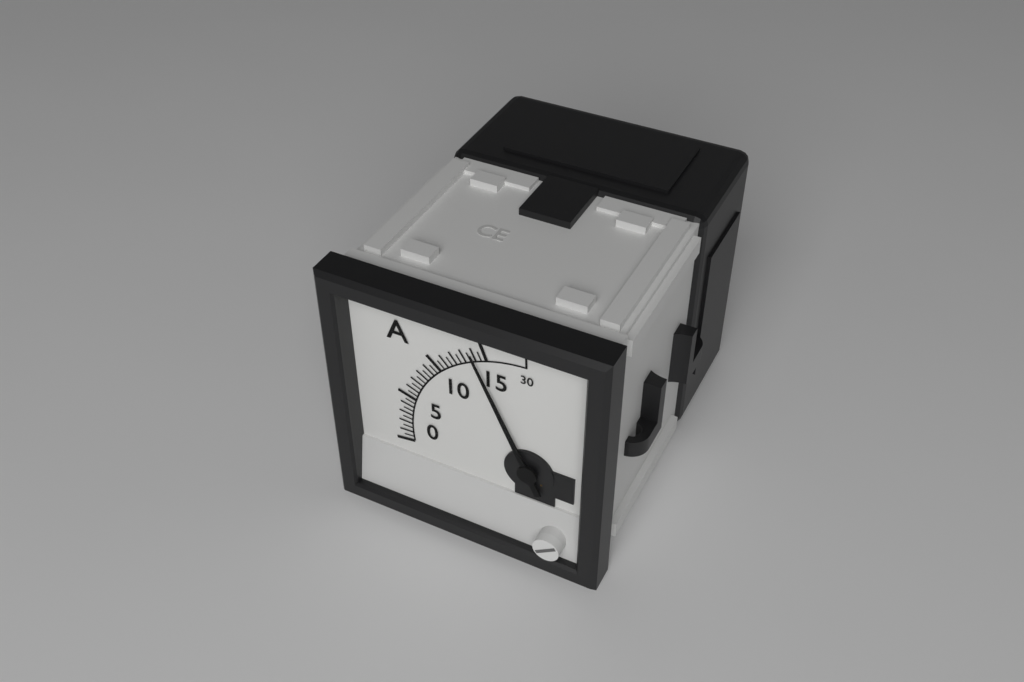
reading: 14.0 A
